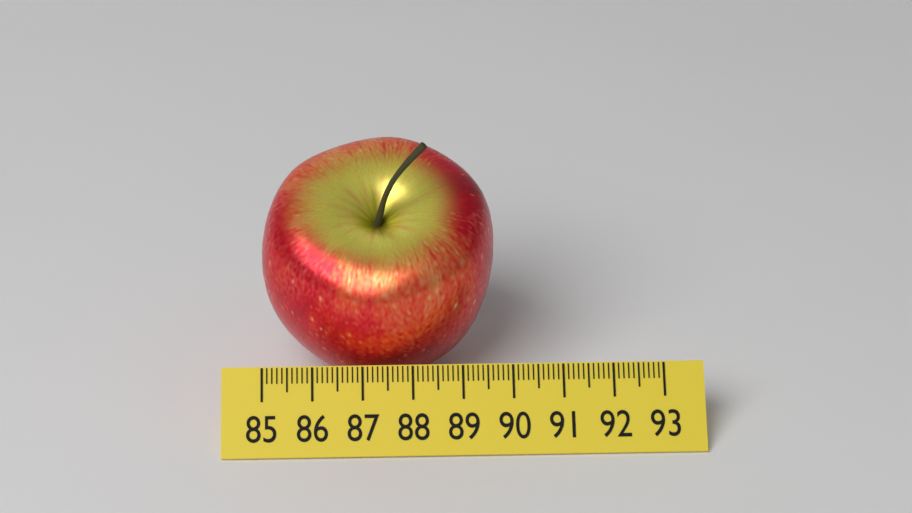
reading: 89.7 (no unit)
